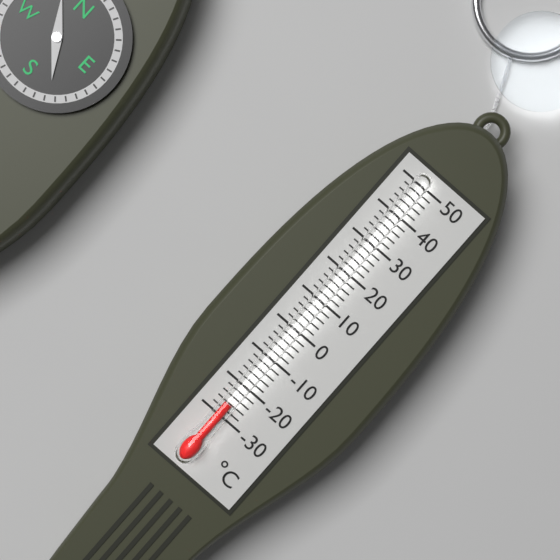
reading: -26 °C
